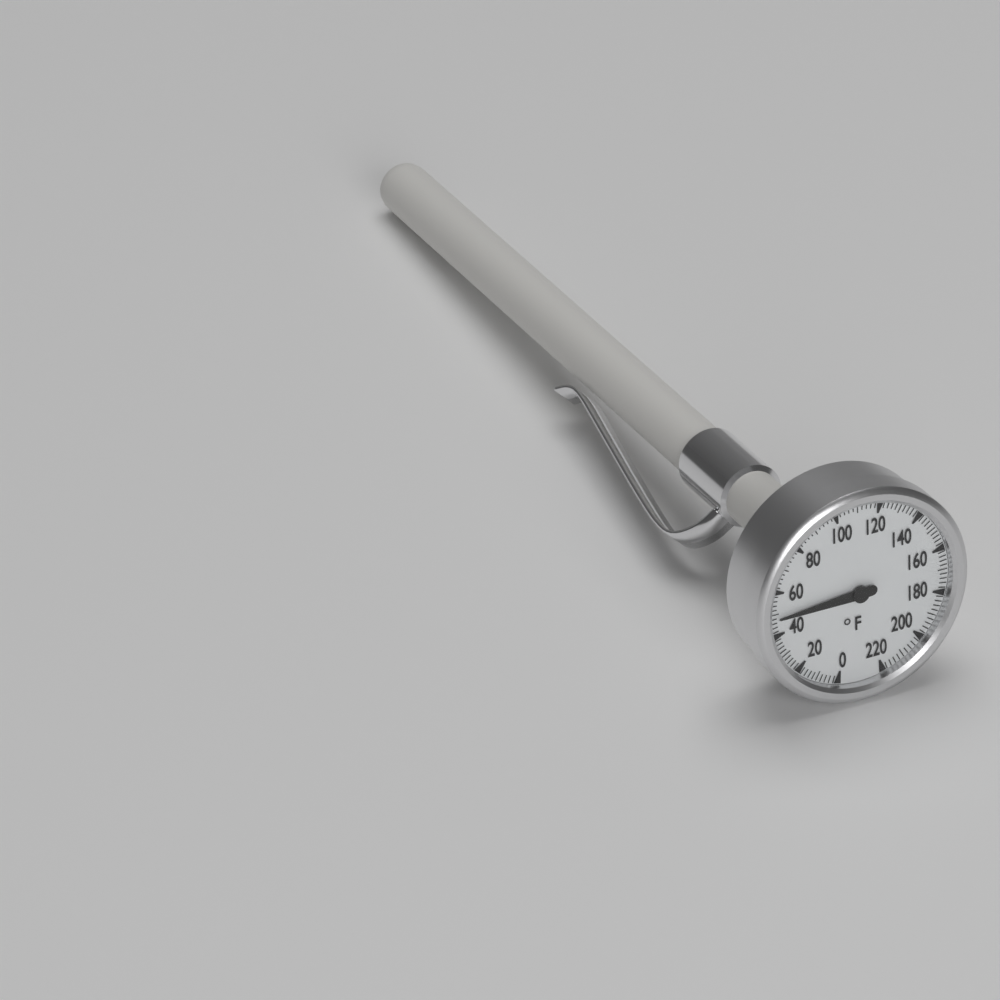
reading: 48 °F
